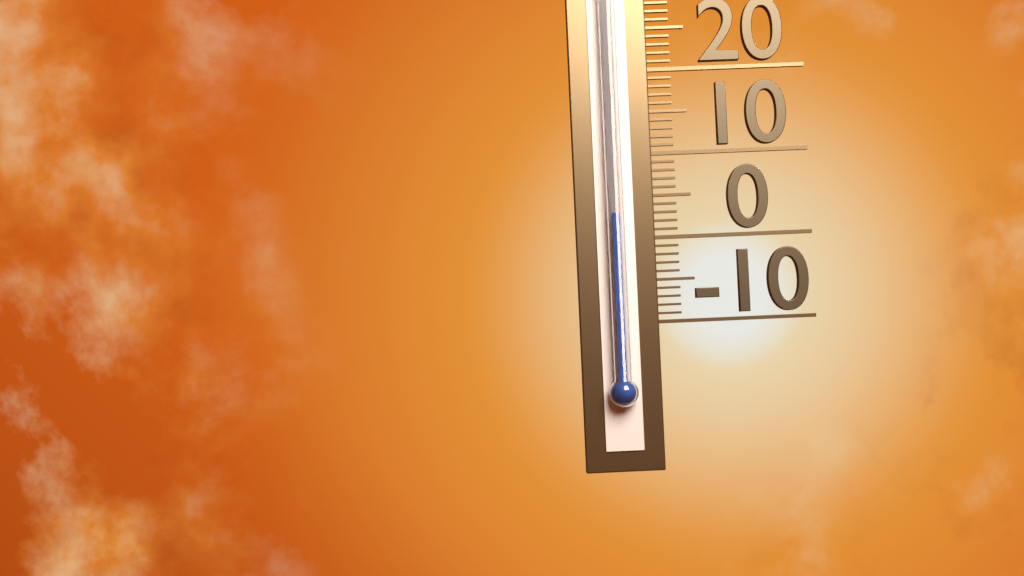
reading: 3 (no unit)
